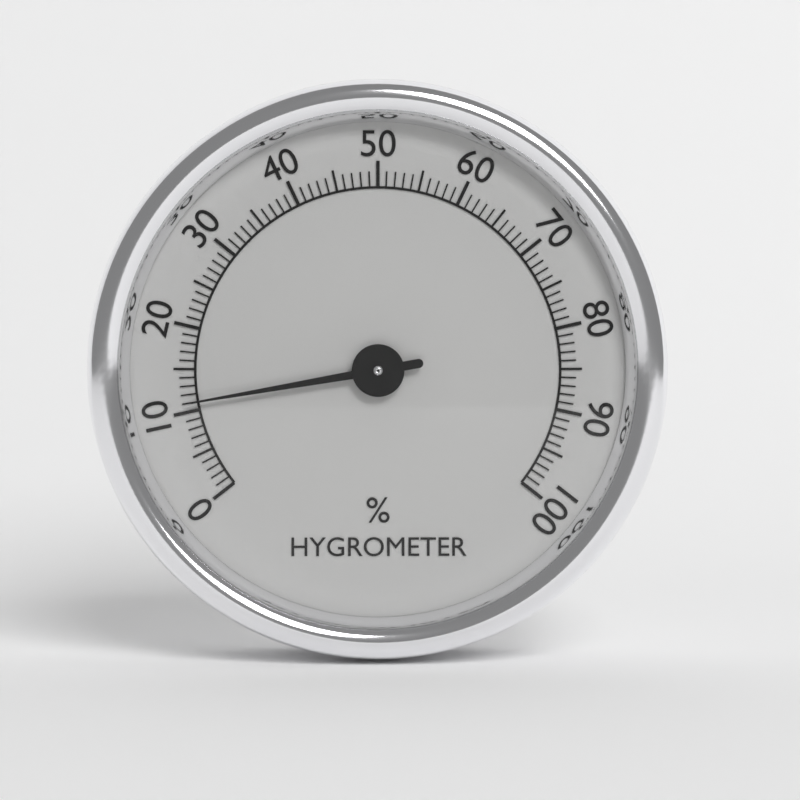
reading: 11 %
